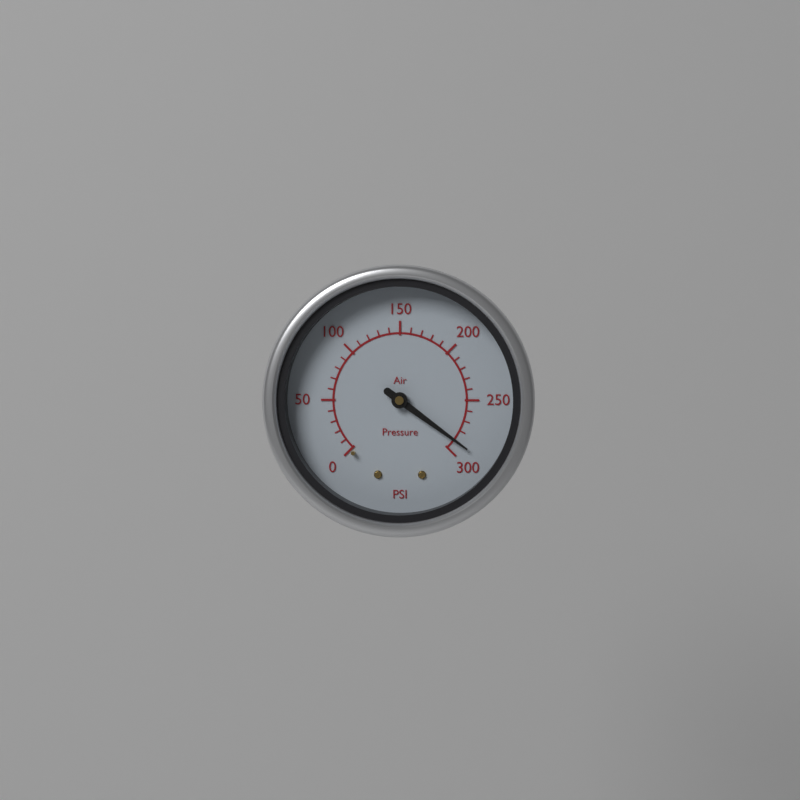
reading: 290 psi
